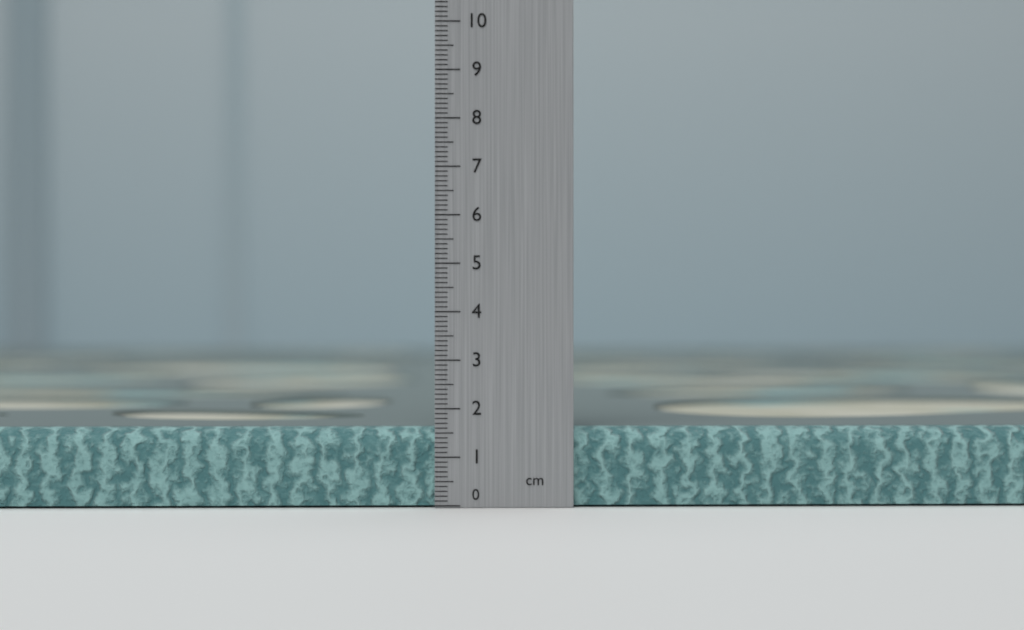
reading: 1.6 cm
